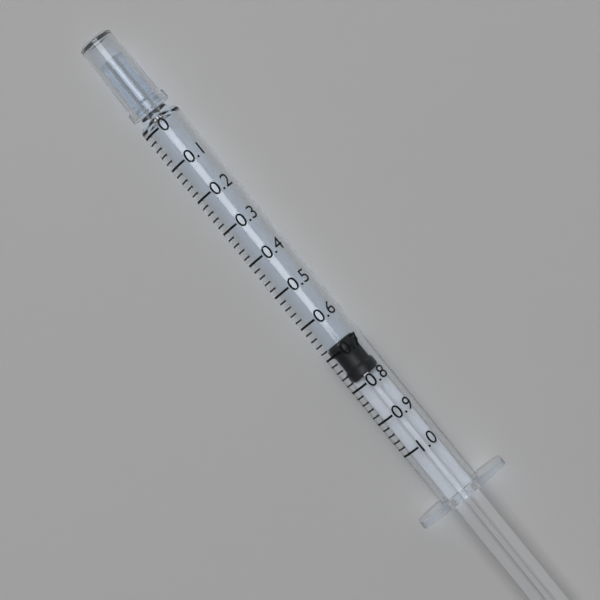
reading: 0.68 (no unit)
